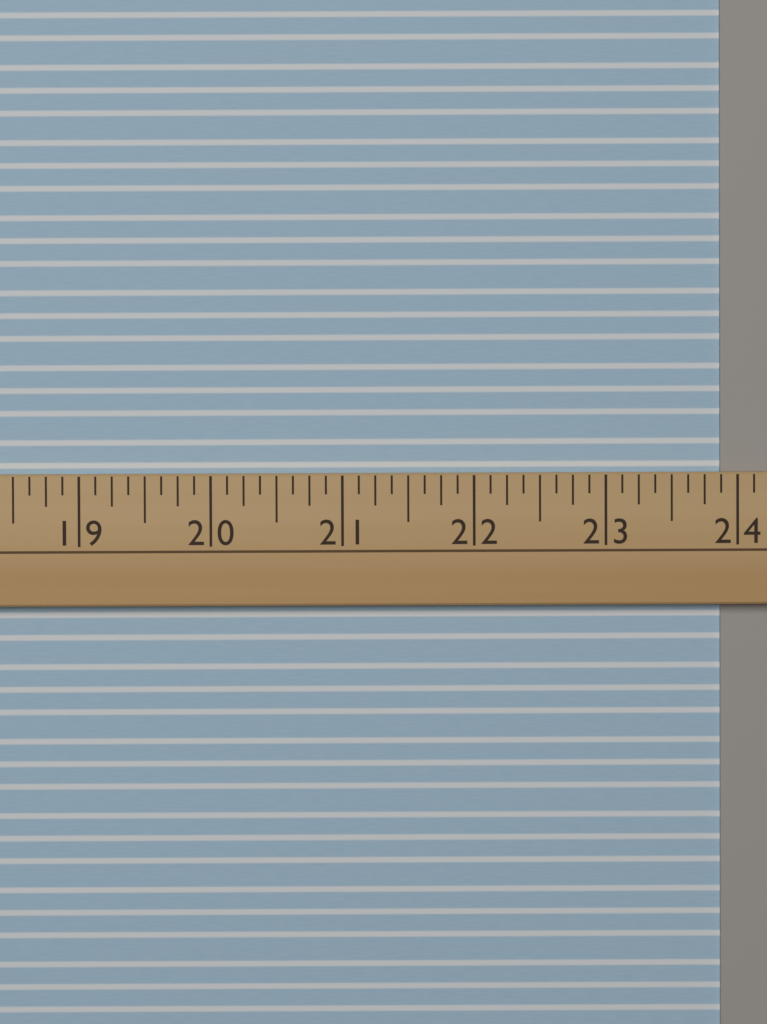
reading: 23.875 (no unit)
